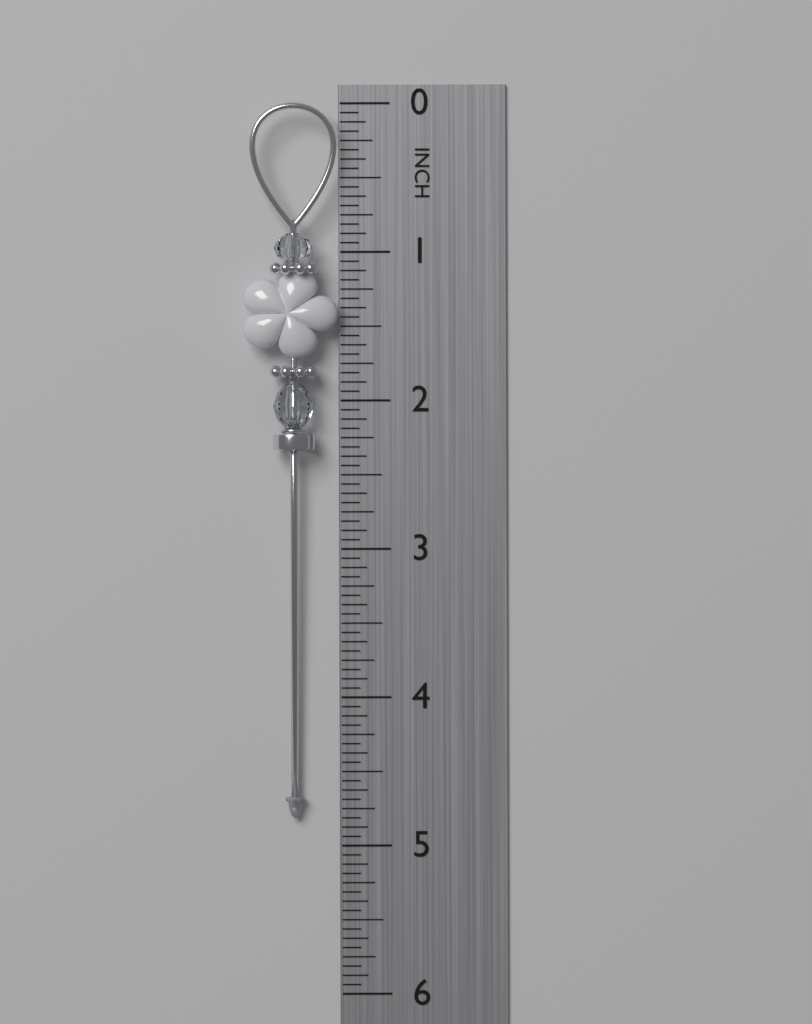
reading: 4.8125 in
